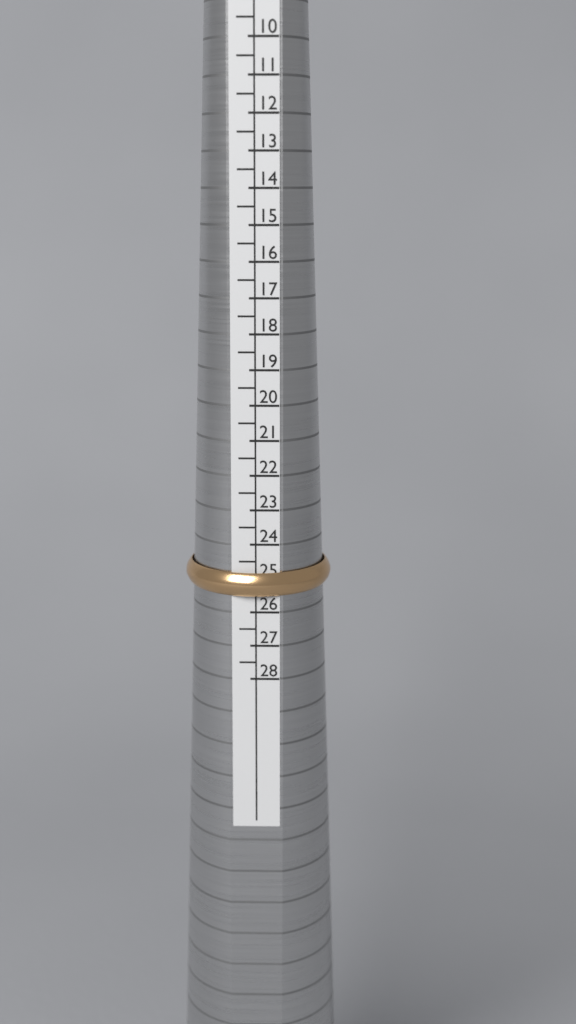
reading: 25.5 HK
